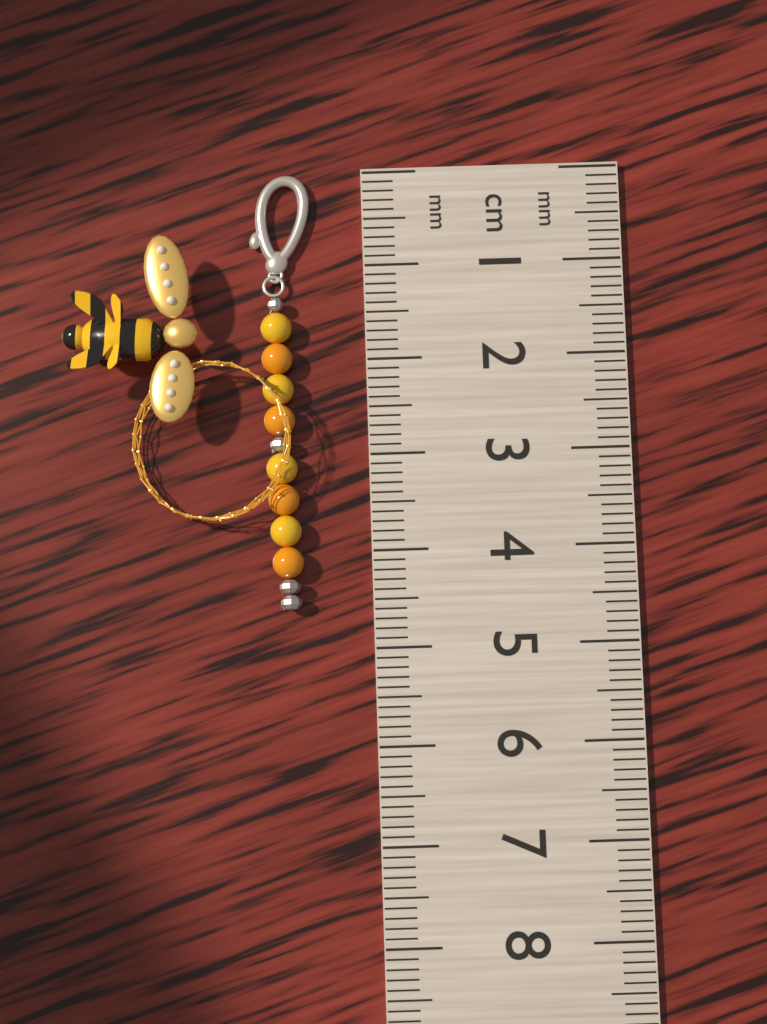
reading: 4.6 cm
